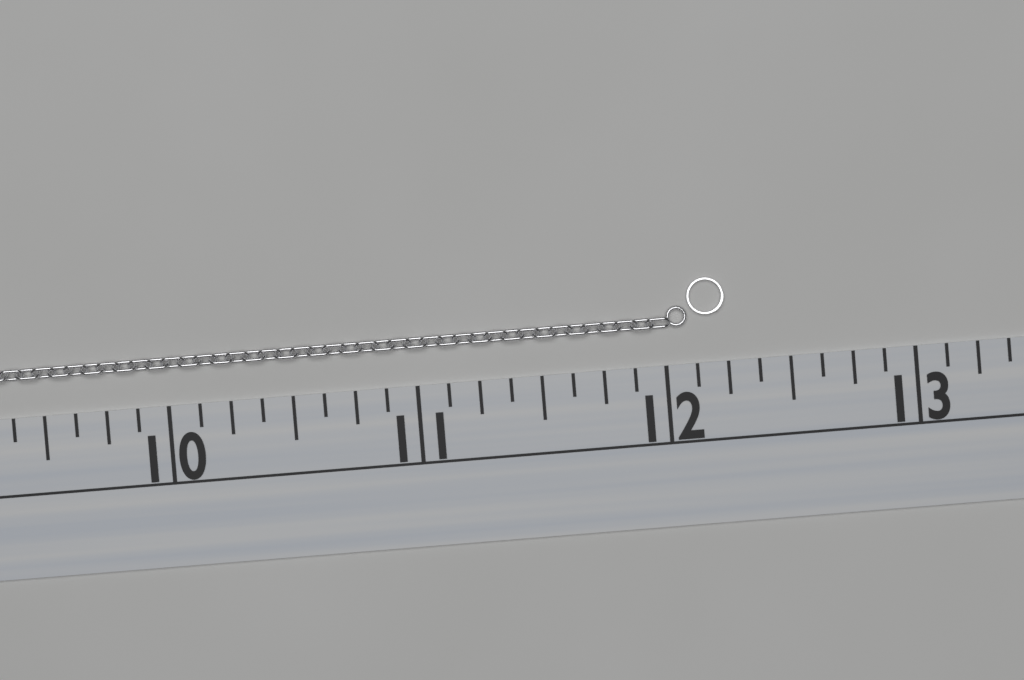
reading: 12.250 (no unit)
